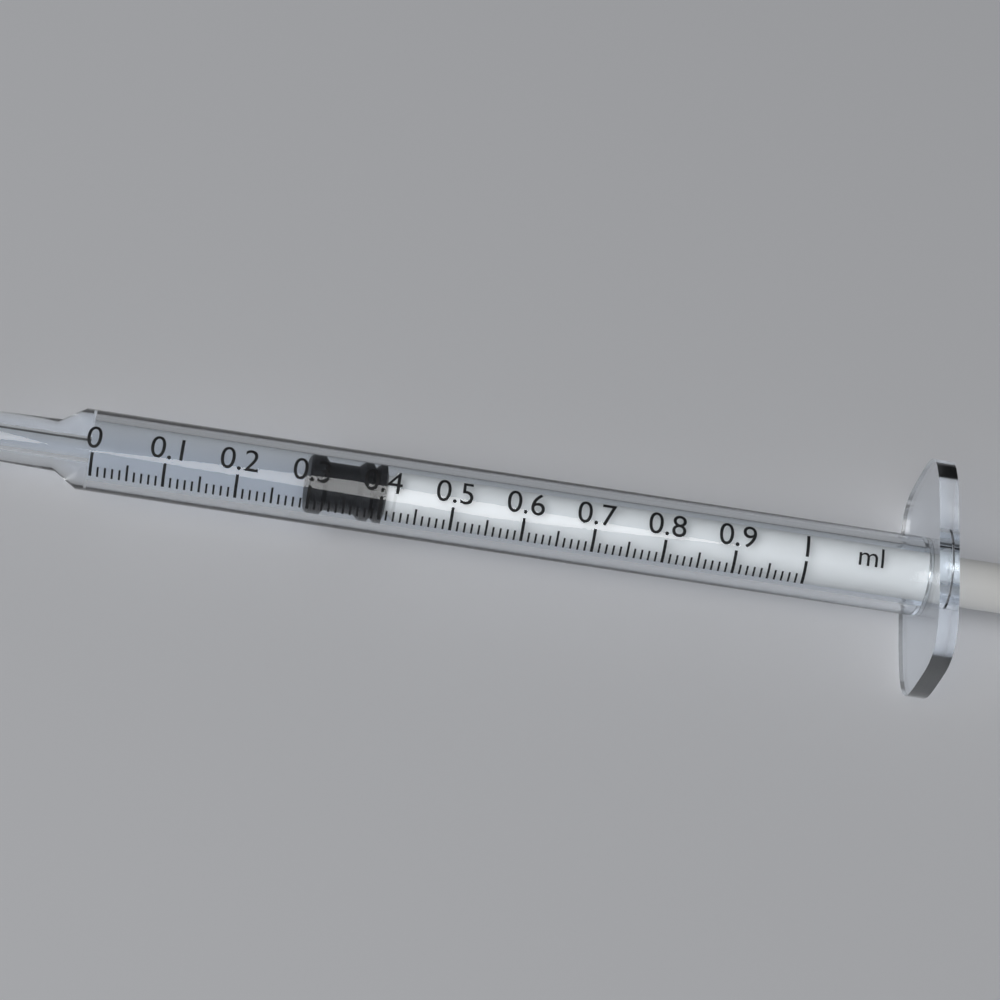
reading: 0.30 ml
